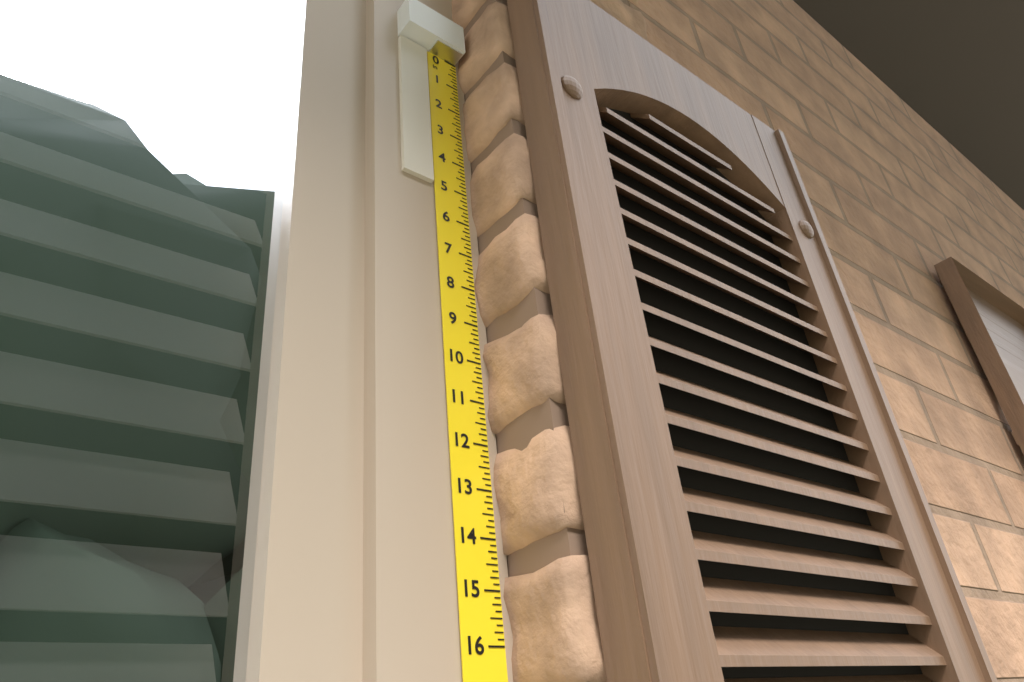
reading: 5.000 in
